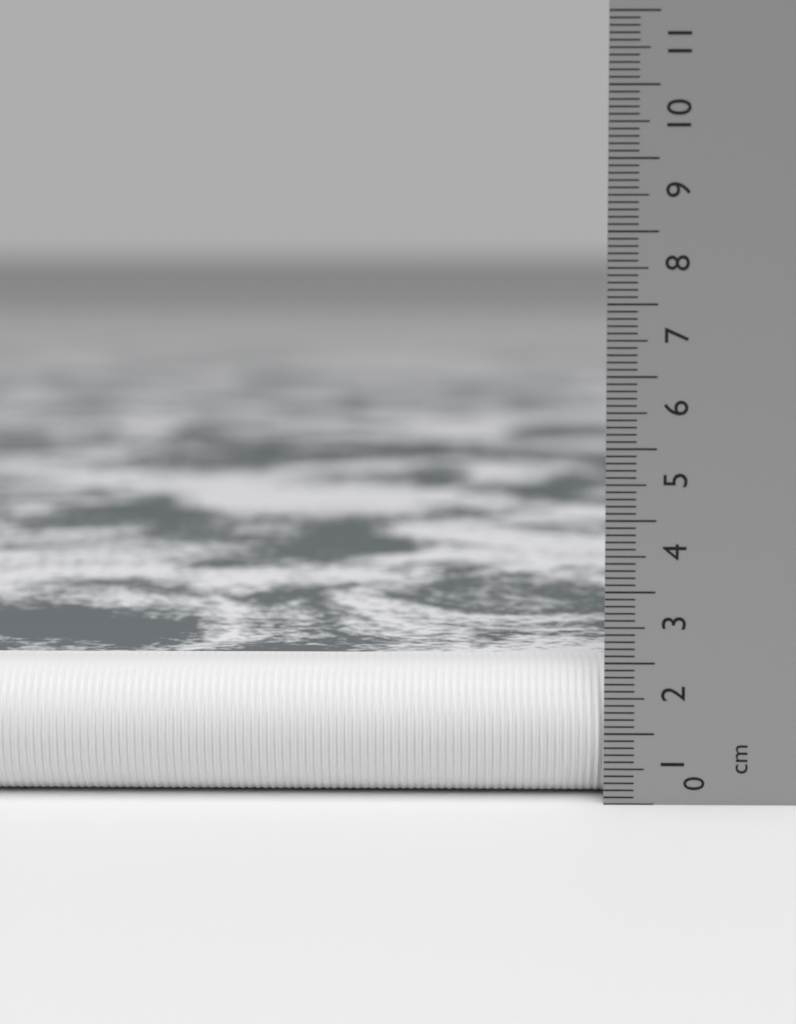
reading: 1.9 cm
